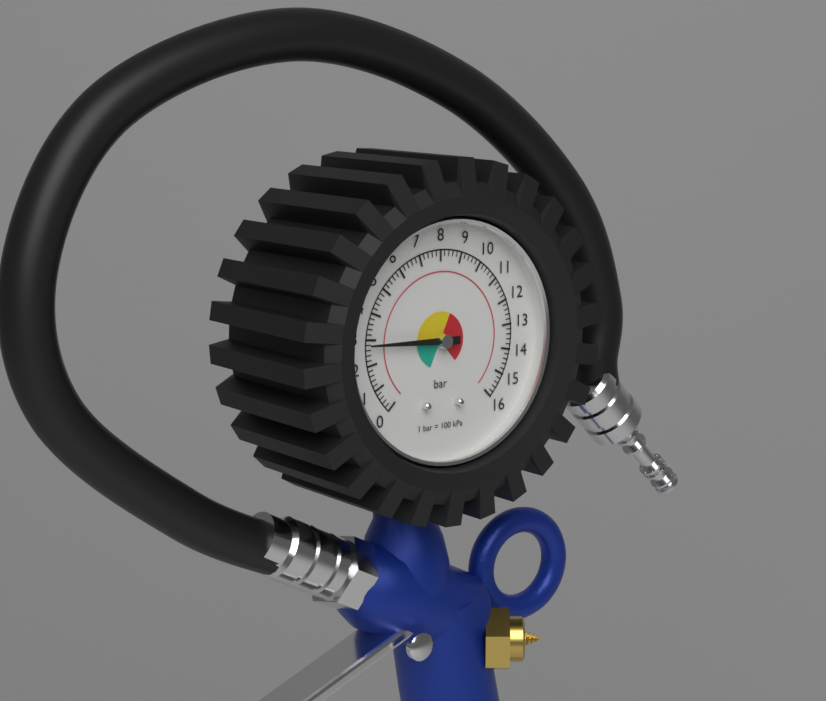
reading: 2.8 bar
